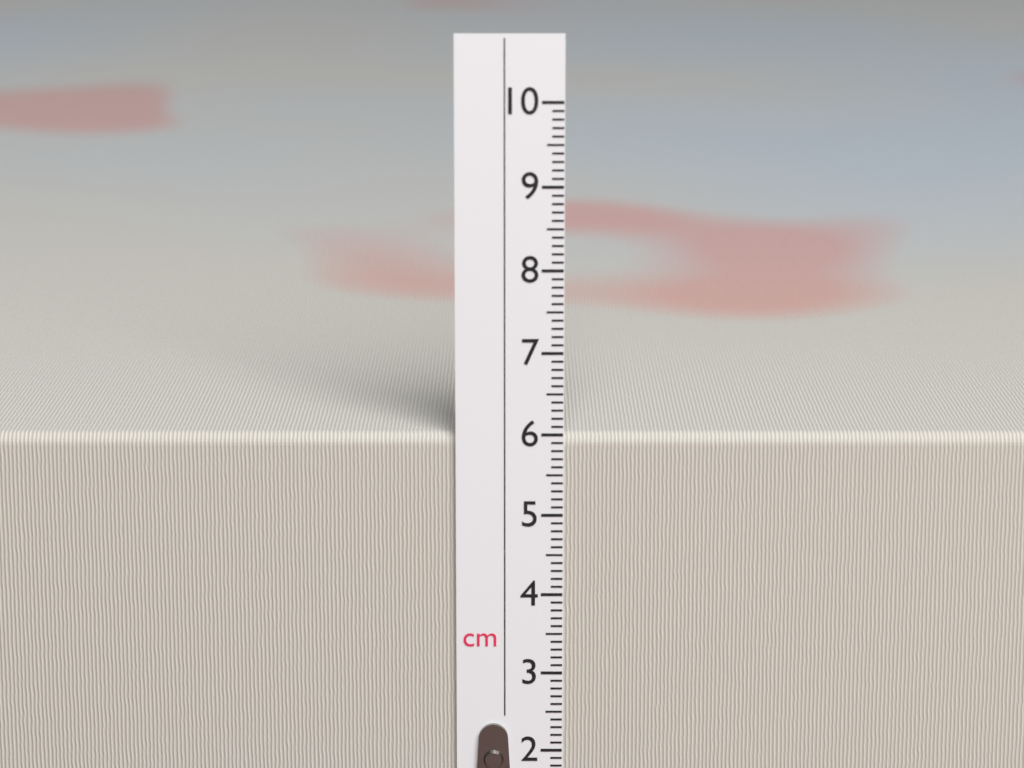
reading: 6.0 cm
